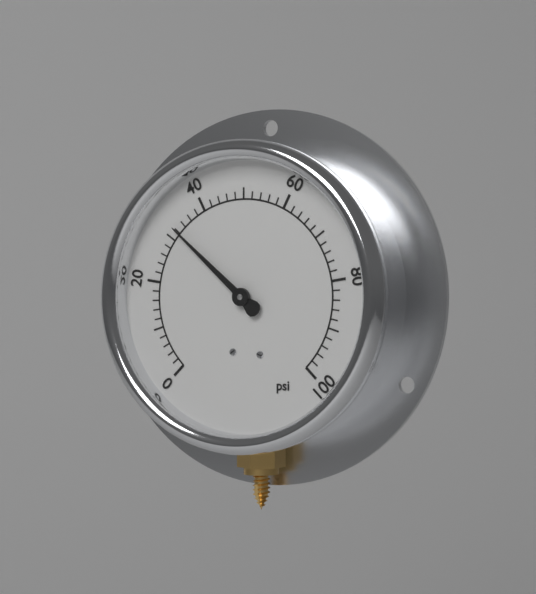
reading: 32 psi
